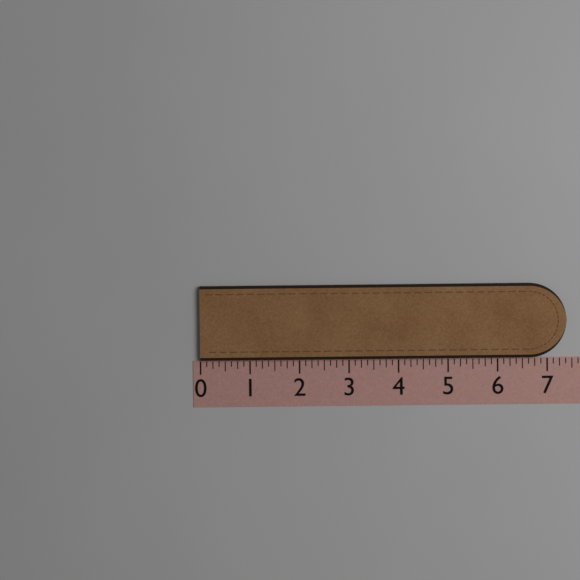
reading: 7.375 (no unit)
